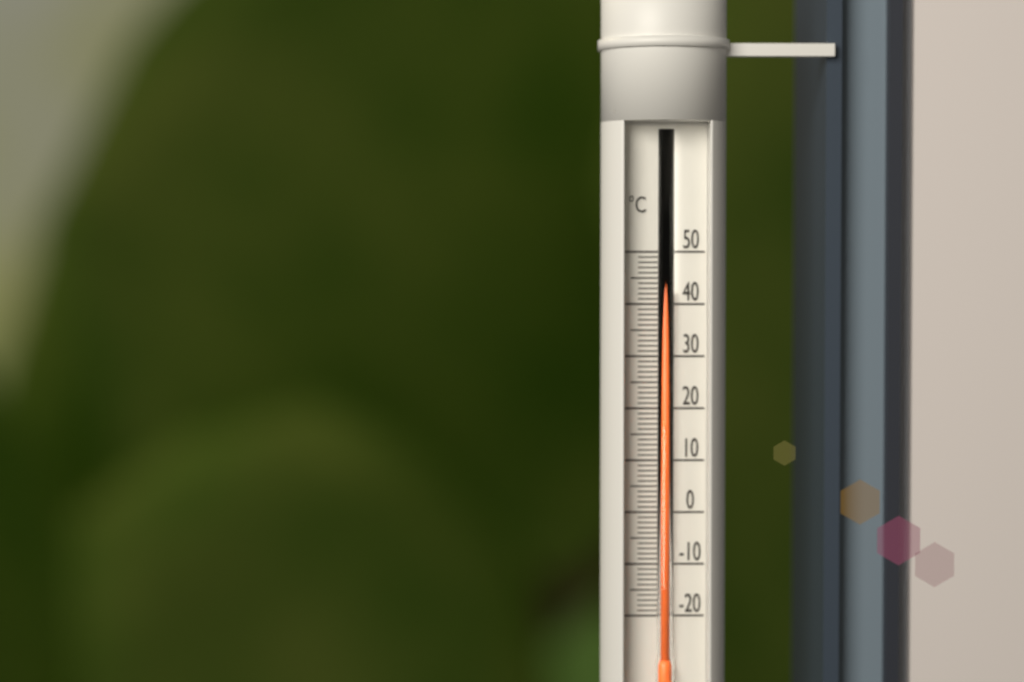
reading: 43 °C
